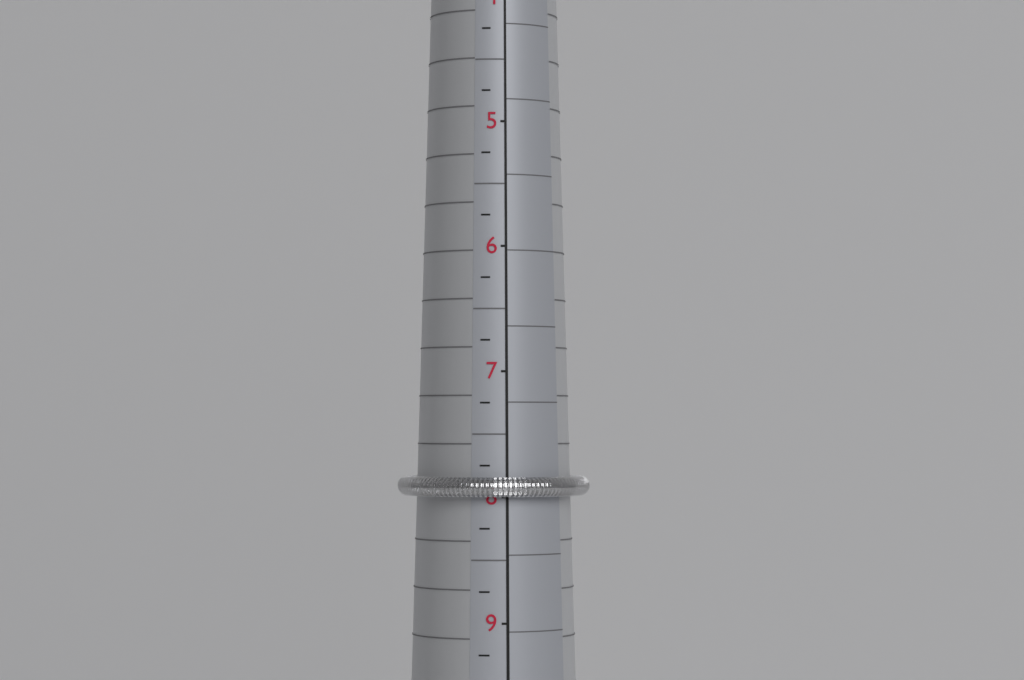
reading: 8.00 (no unit)
